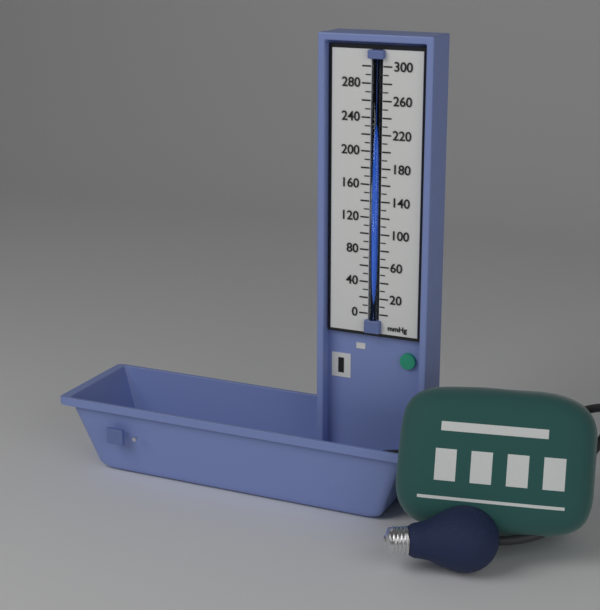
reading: 260 mmHg
